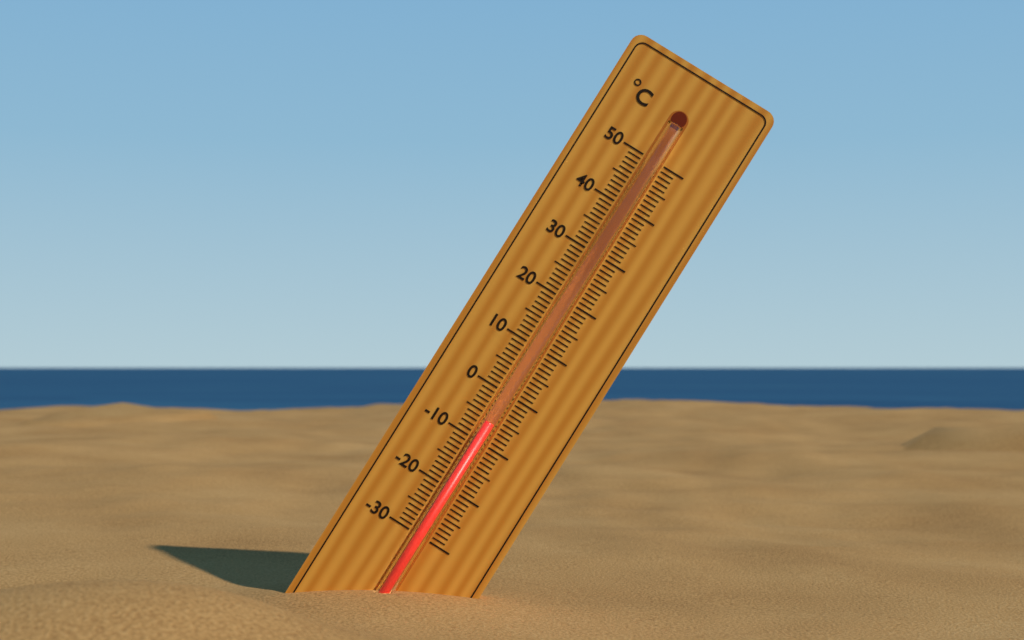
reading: -6 °C
